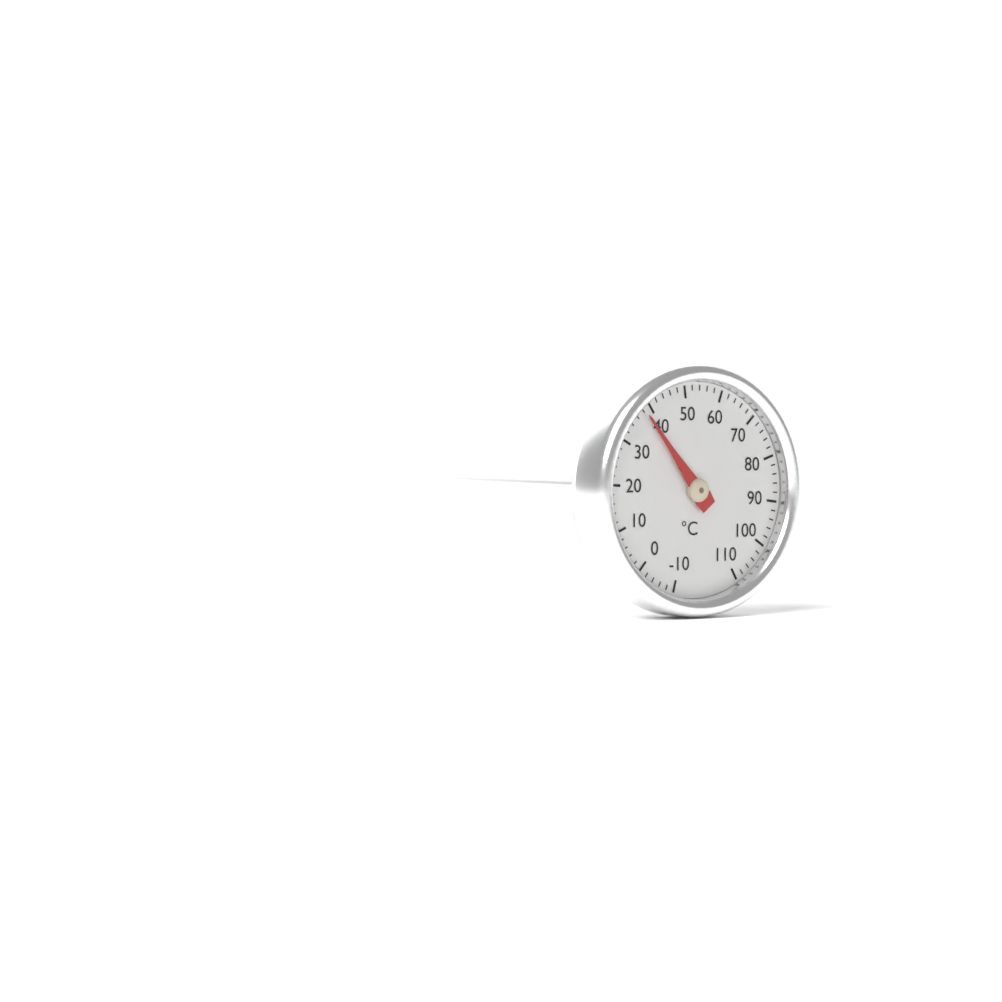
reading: 38 °C
